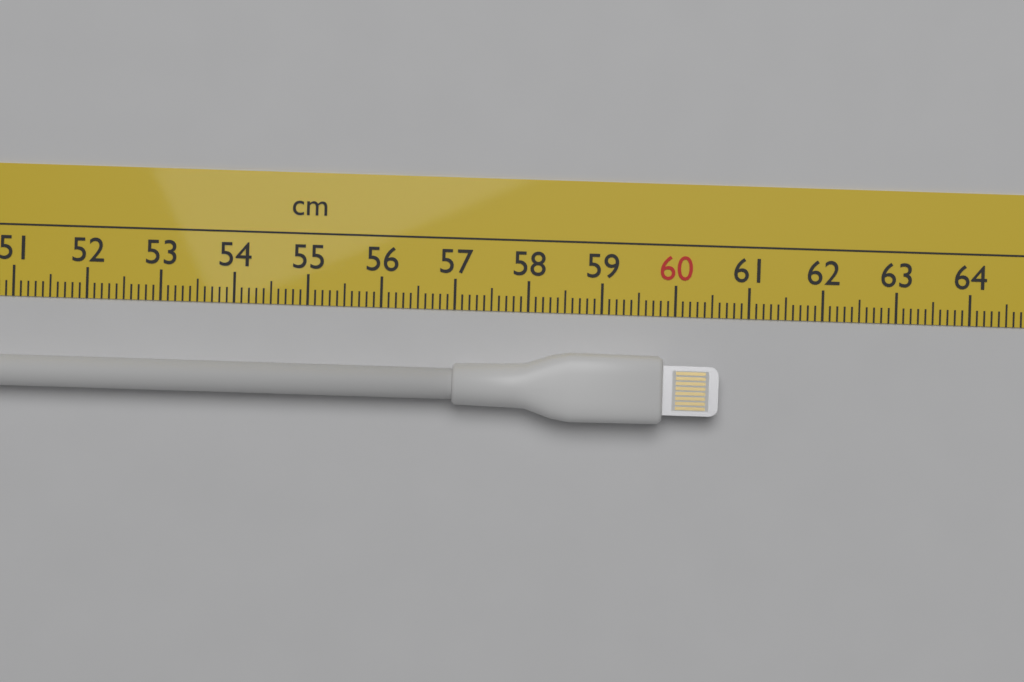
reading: 60.6 cm
